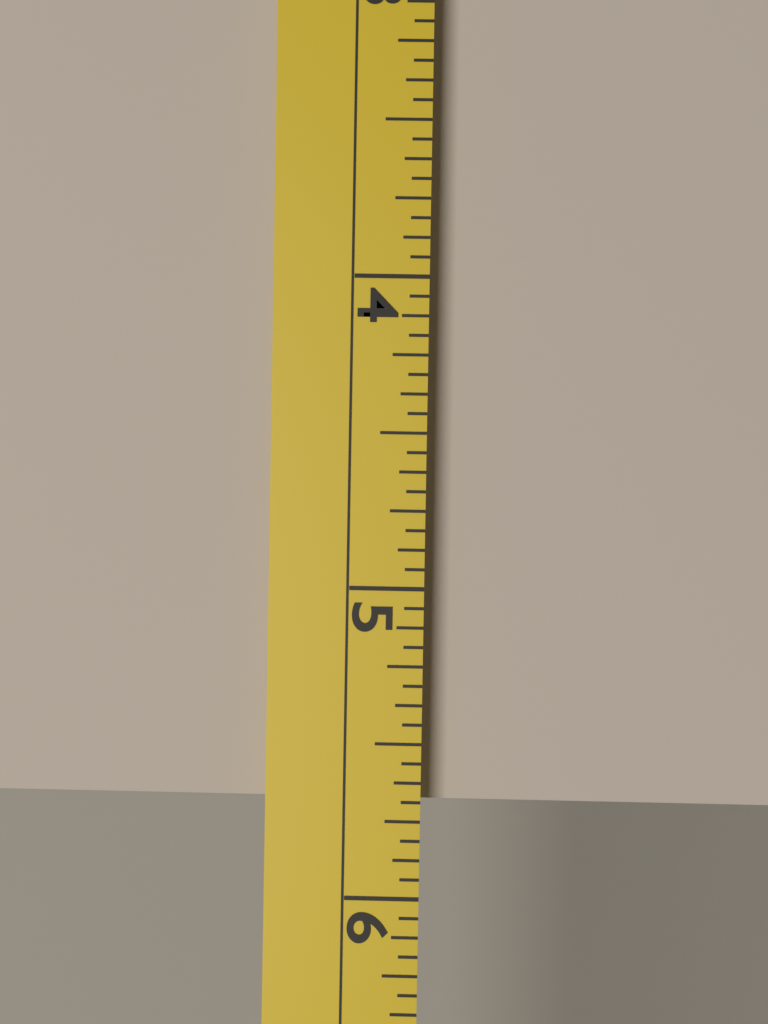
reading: 5.6875 (no unit)
